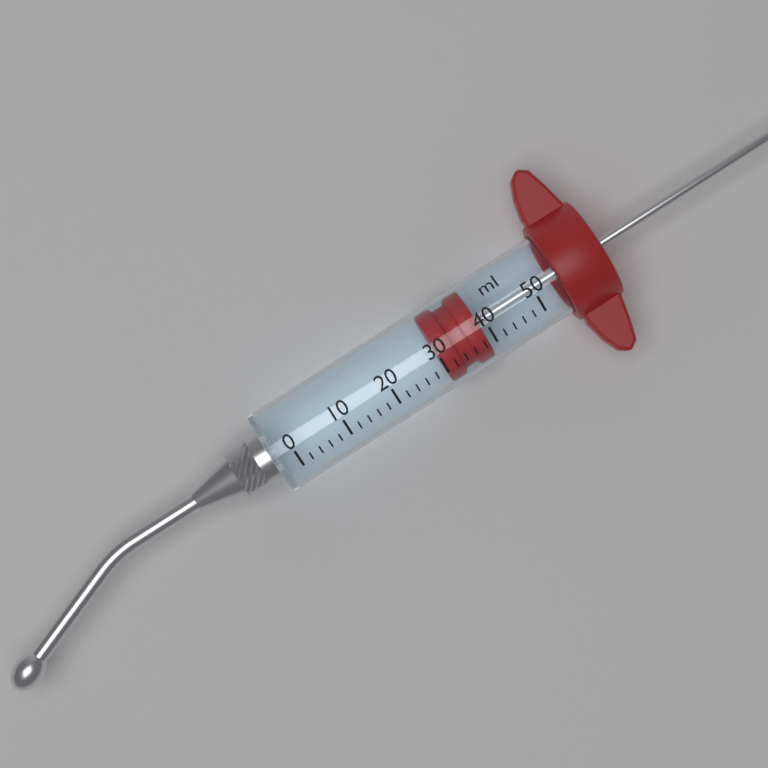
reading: 30 ml
